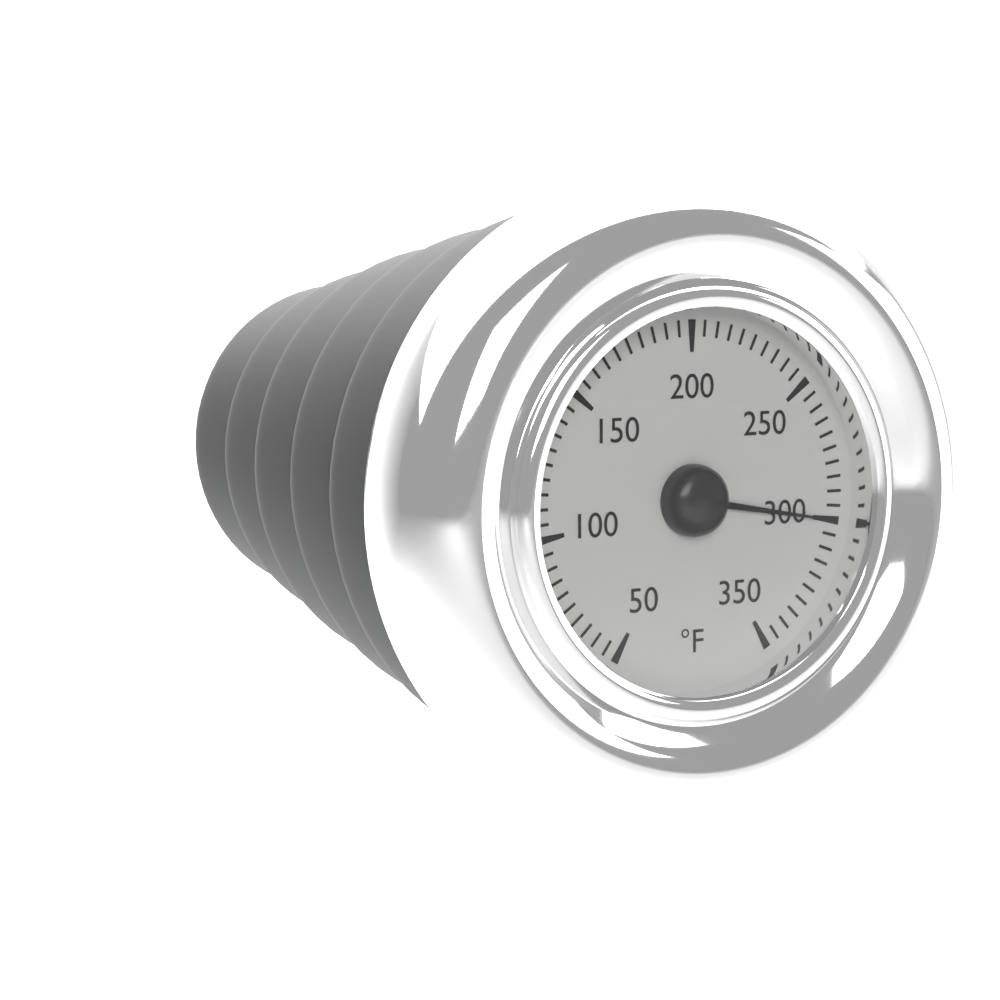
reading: 300 °F
